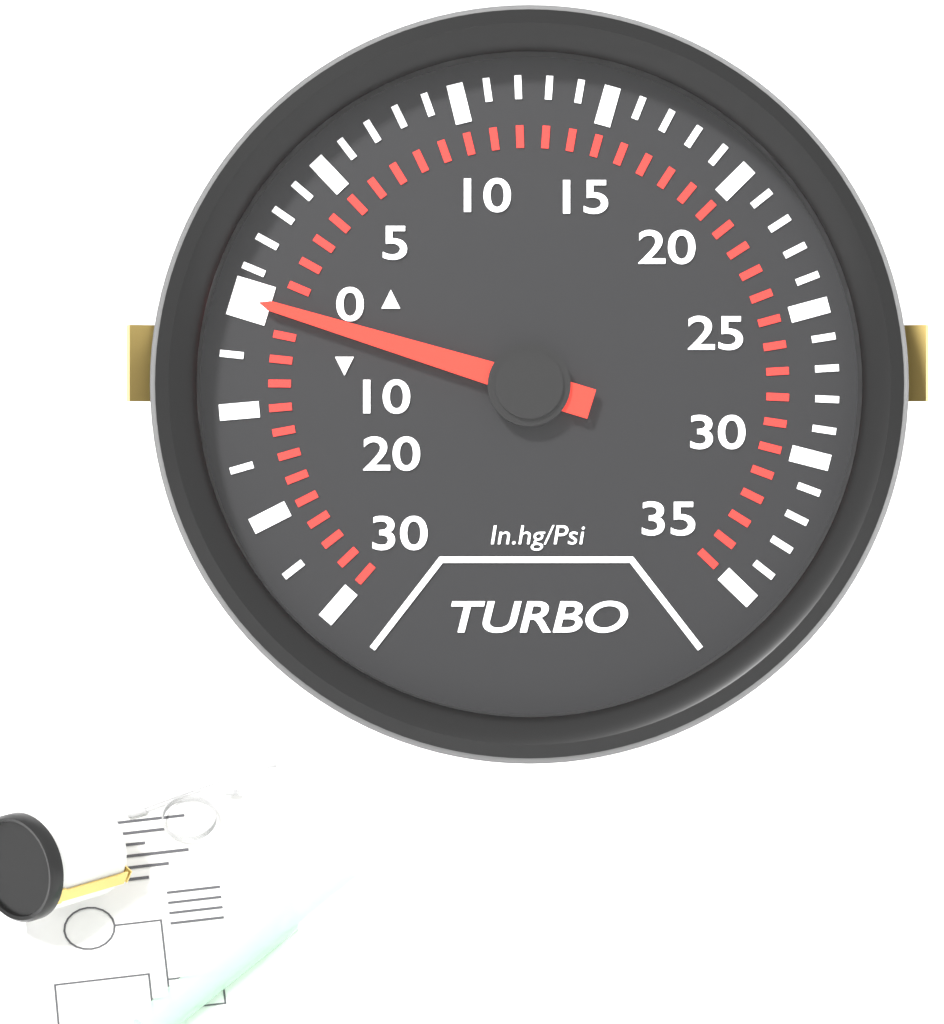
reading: 0 psi
